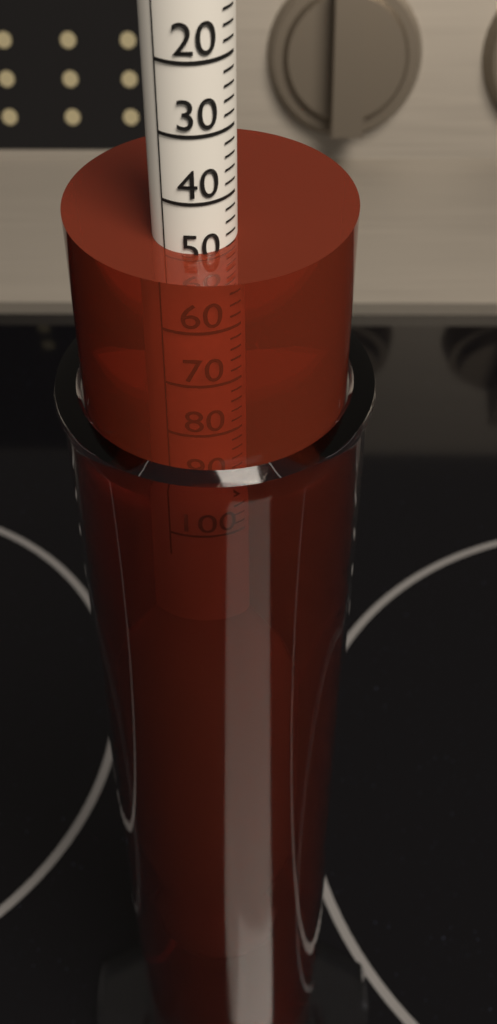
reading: 48 (no unit)
